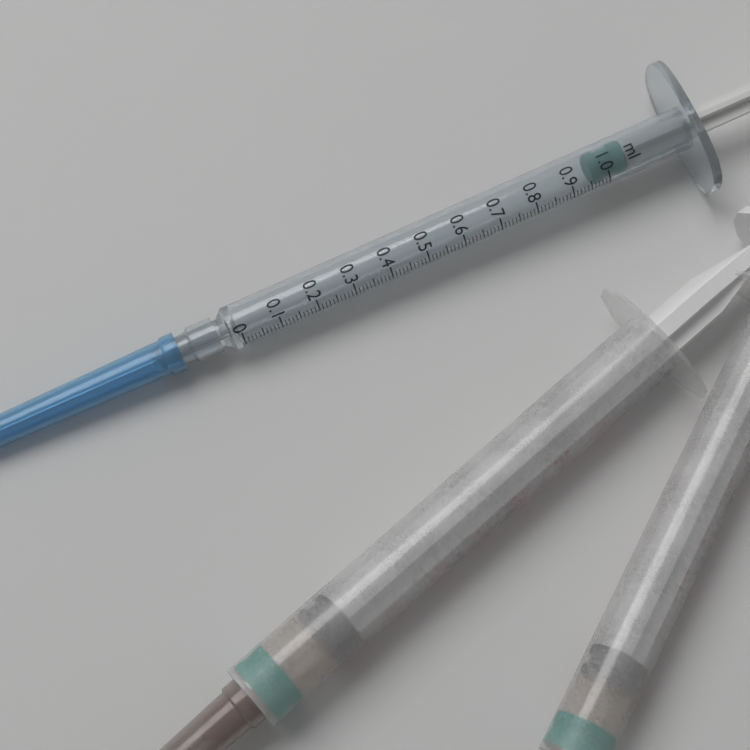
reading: 0.96 ml
